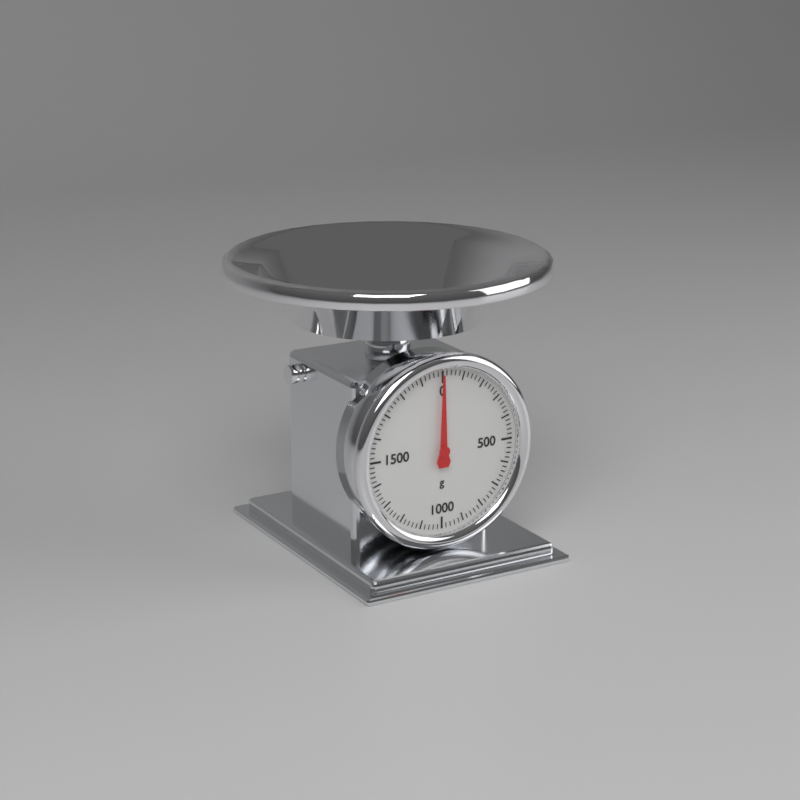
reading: 0 g
